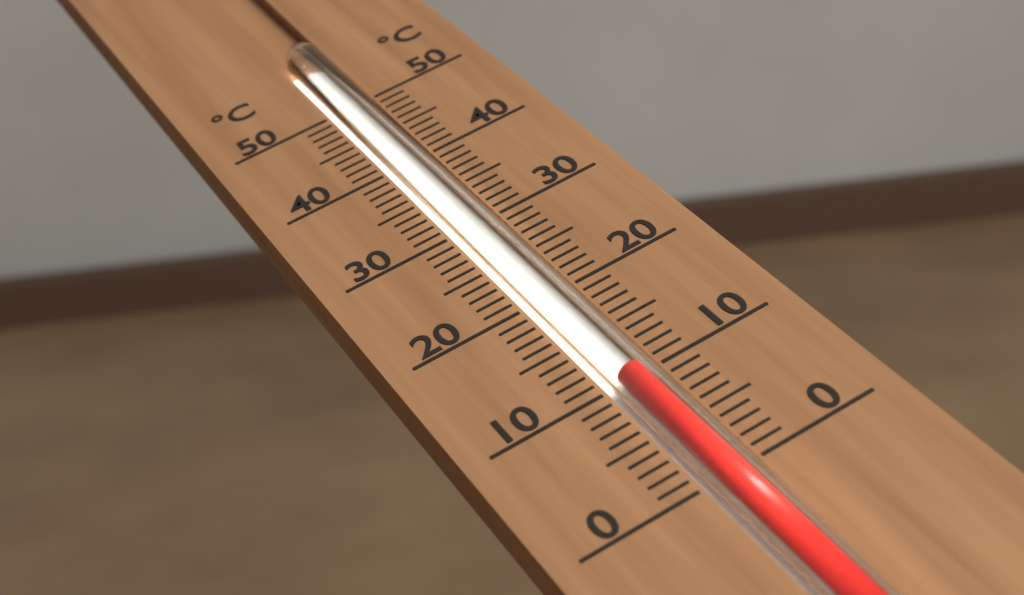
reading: 10 °C
